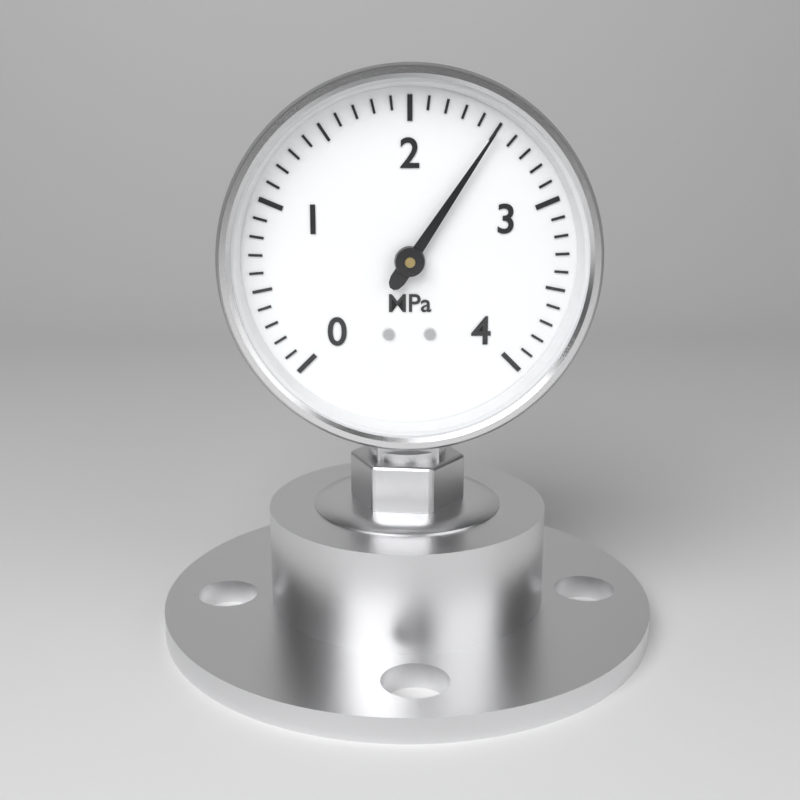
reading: 2.5 MPa
